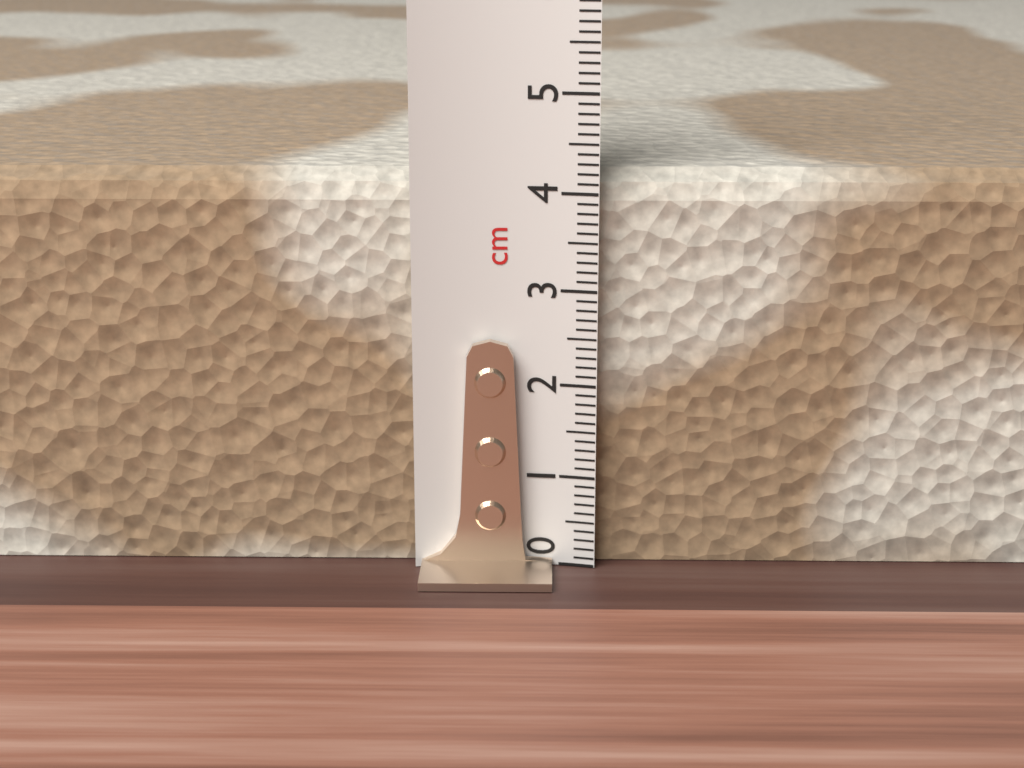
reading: 4.2 cm
